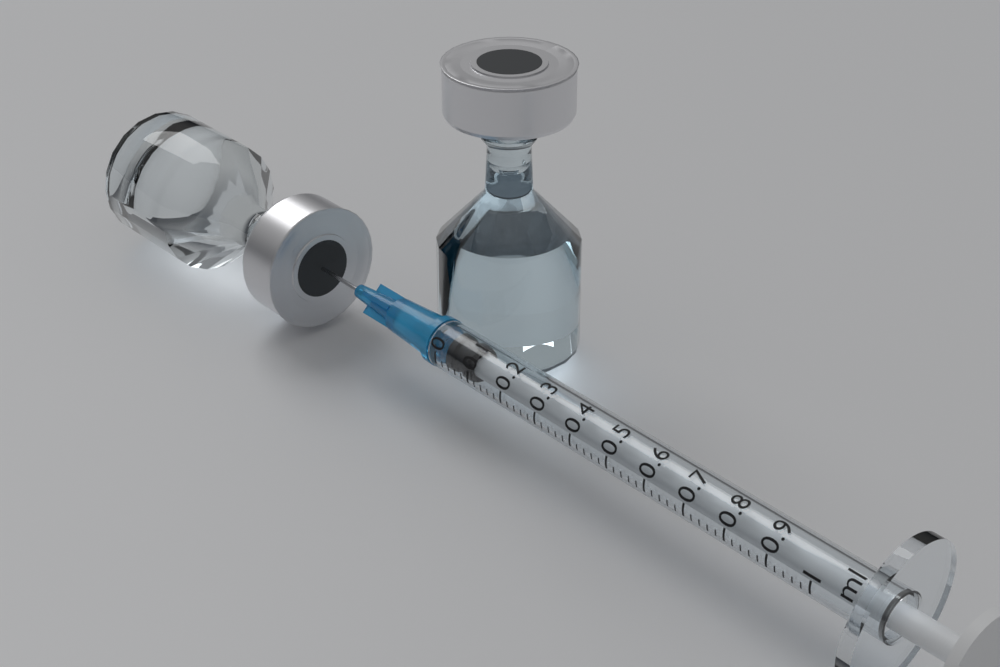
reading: 0.02 ml
